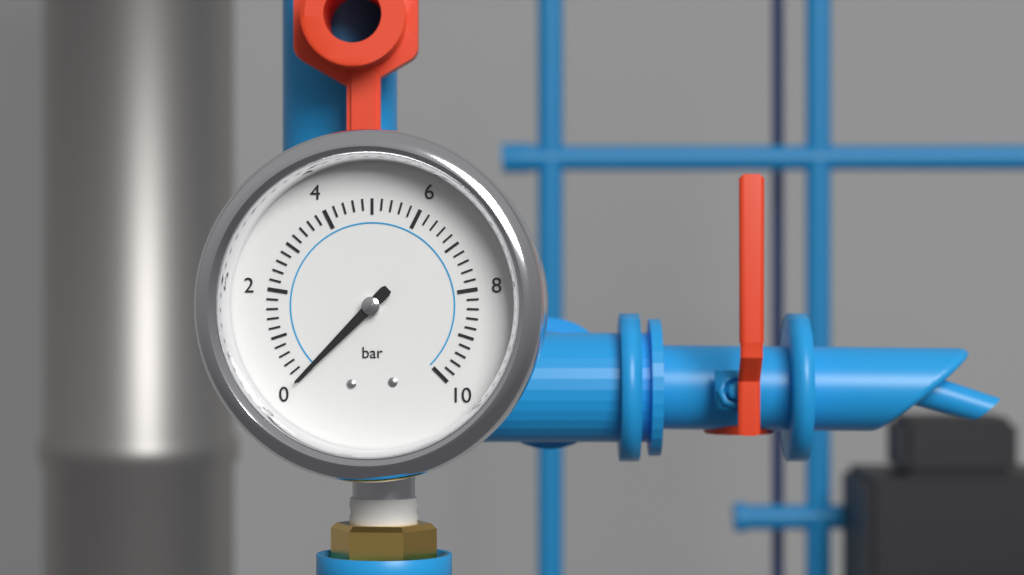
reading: 0.0 bar
